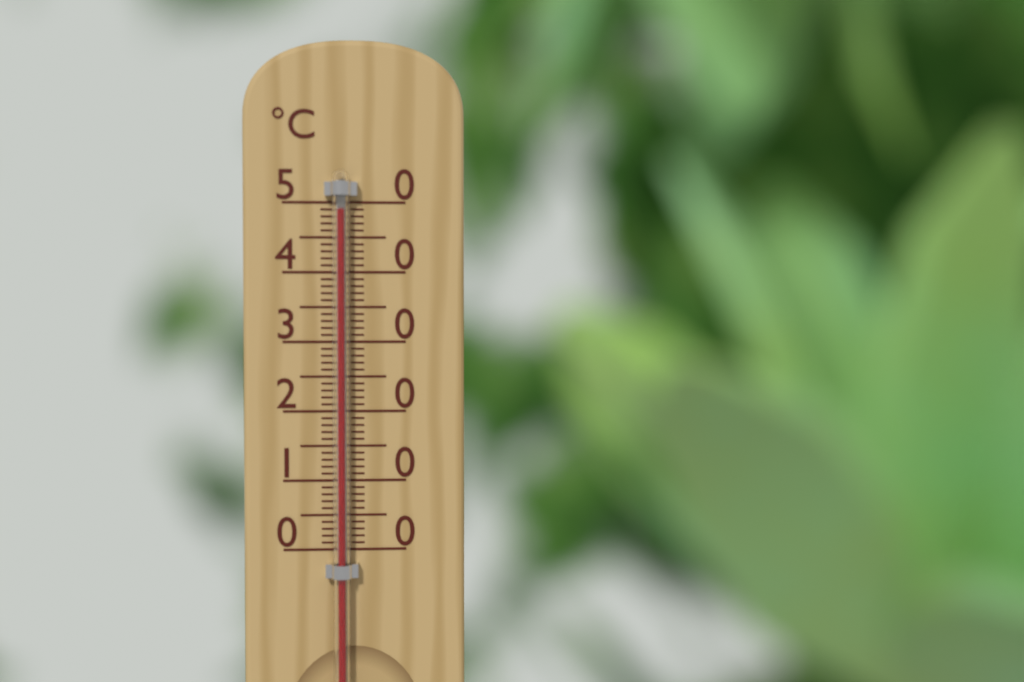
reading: 49 °C
